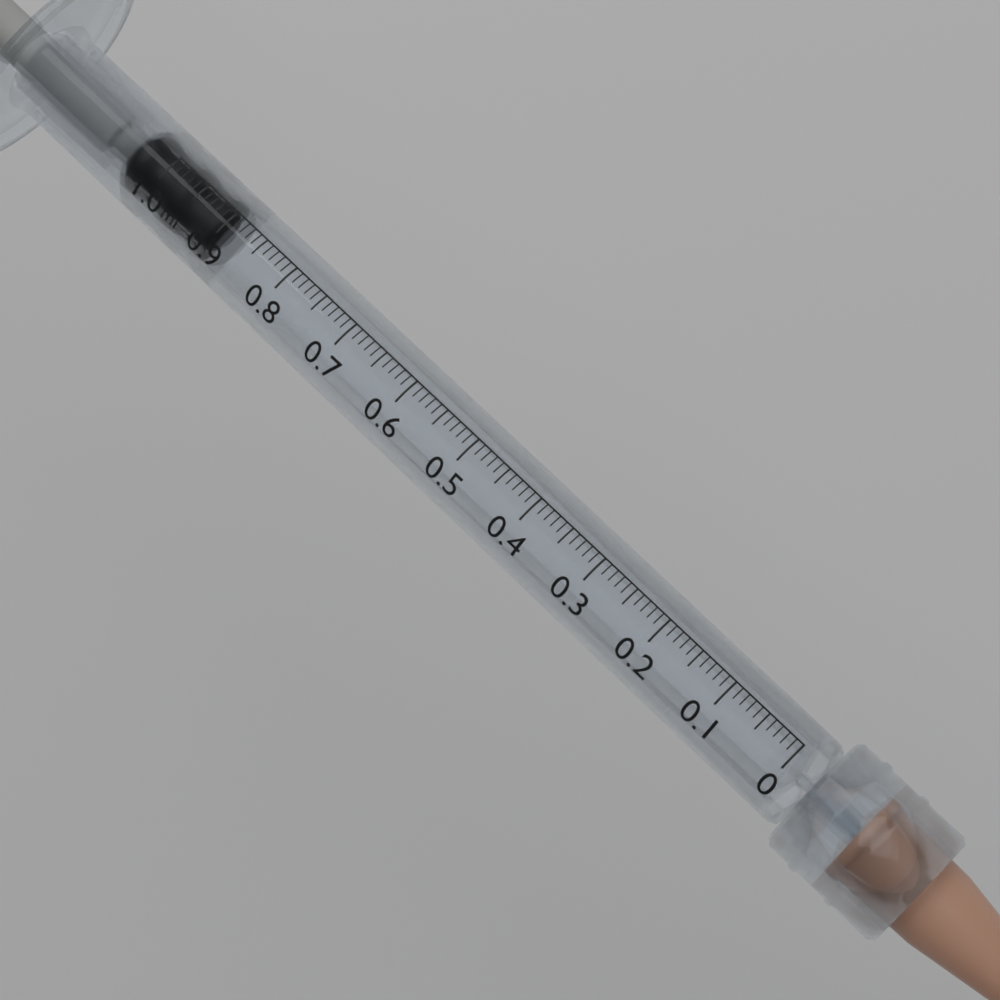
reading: 0.90 ml
